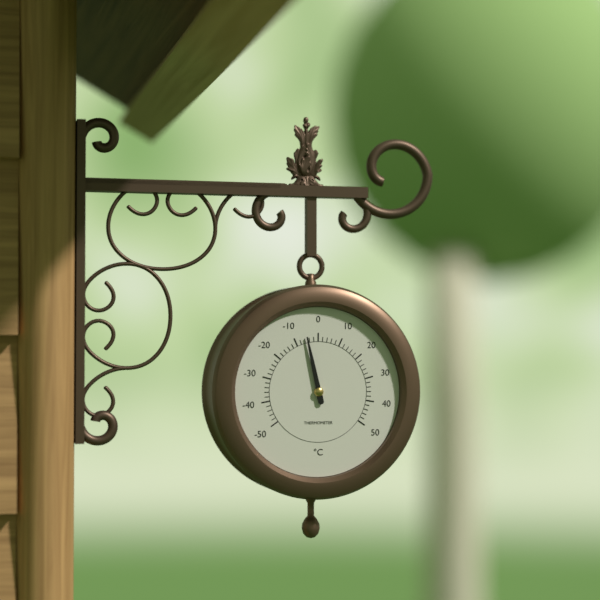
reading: -5 °C
